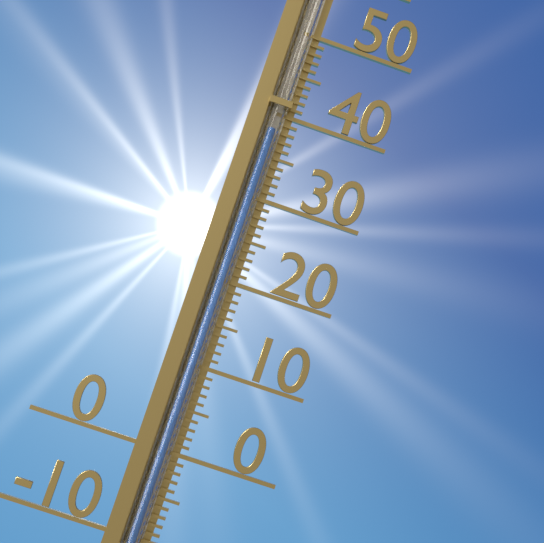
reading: 38 °C
